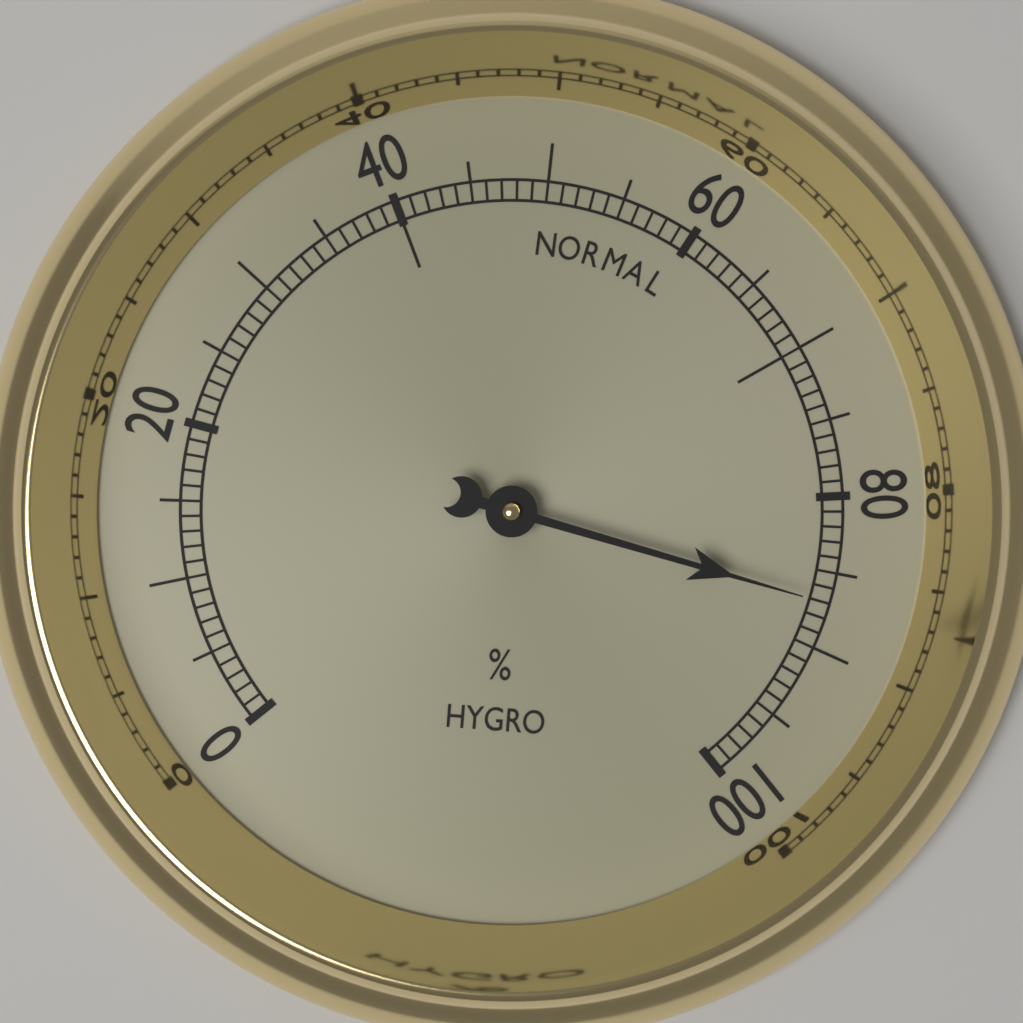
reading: 87 %
